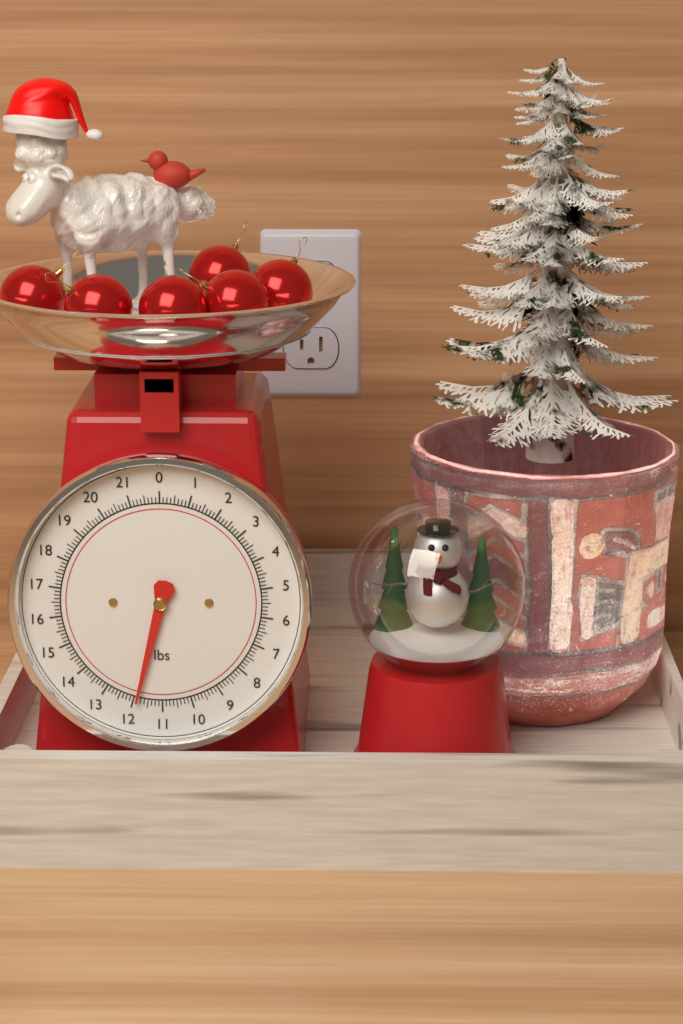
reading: 11.875 lbs
